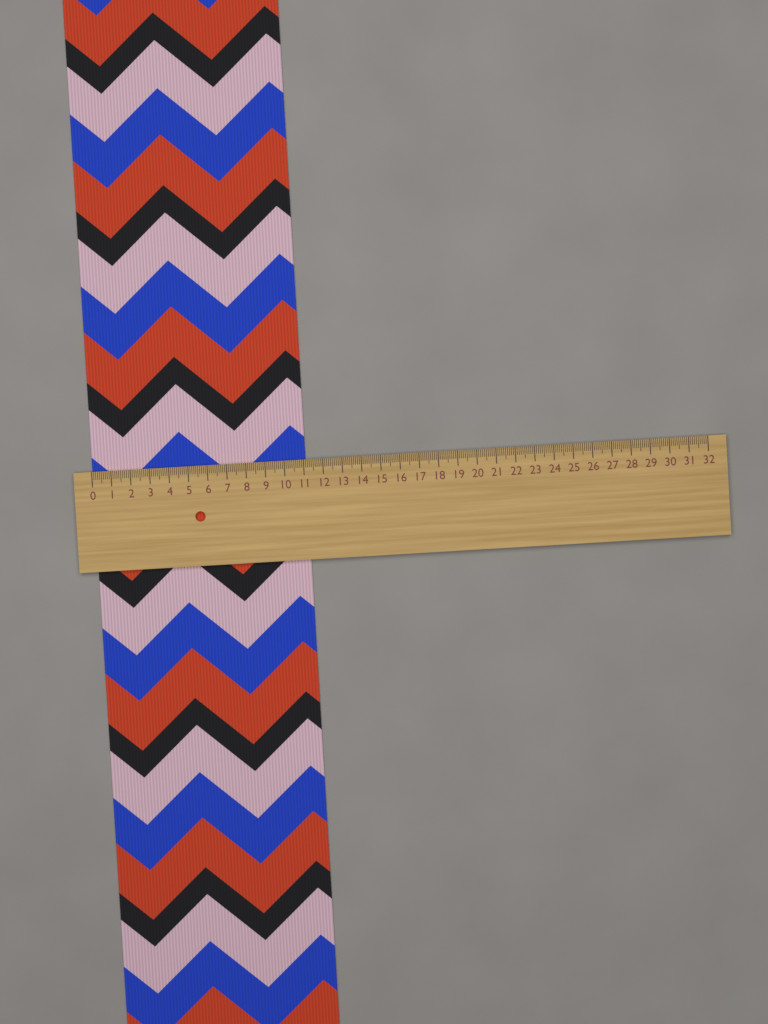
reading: 11.1 (no unit)
